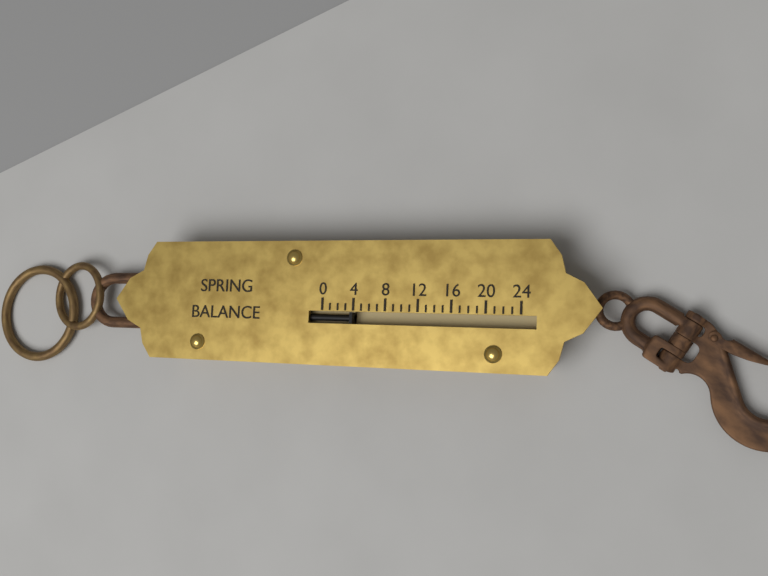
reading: 4 (no unit)
